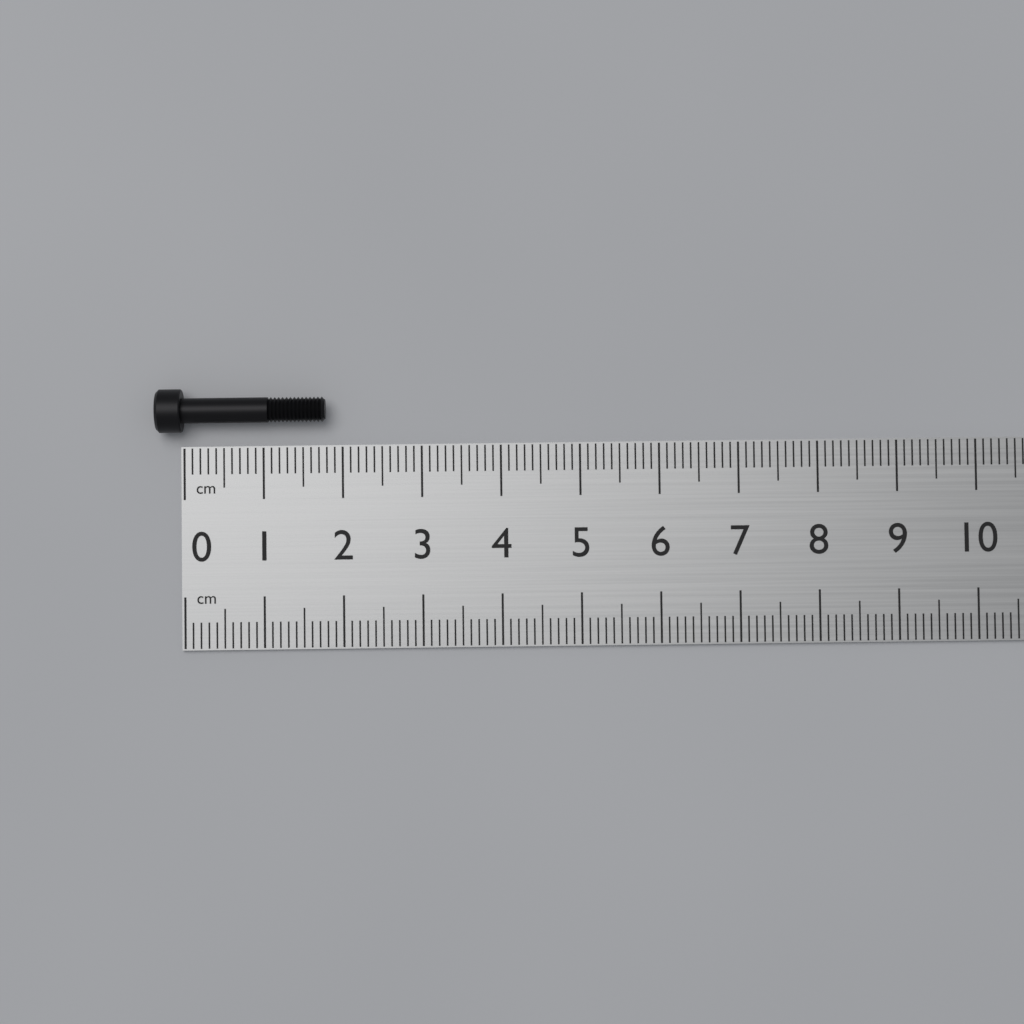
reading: 1.8 cm
